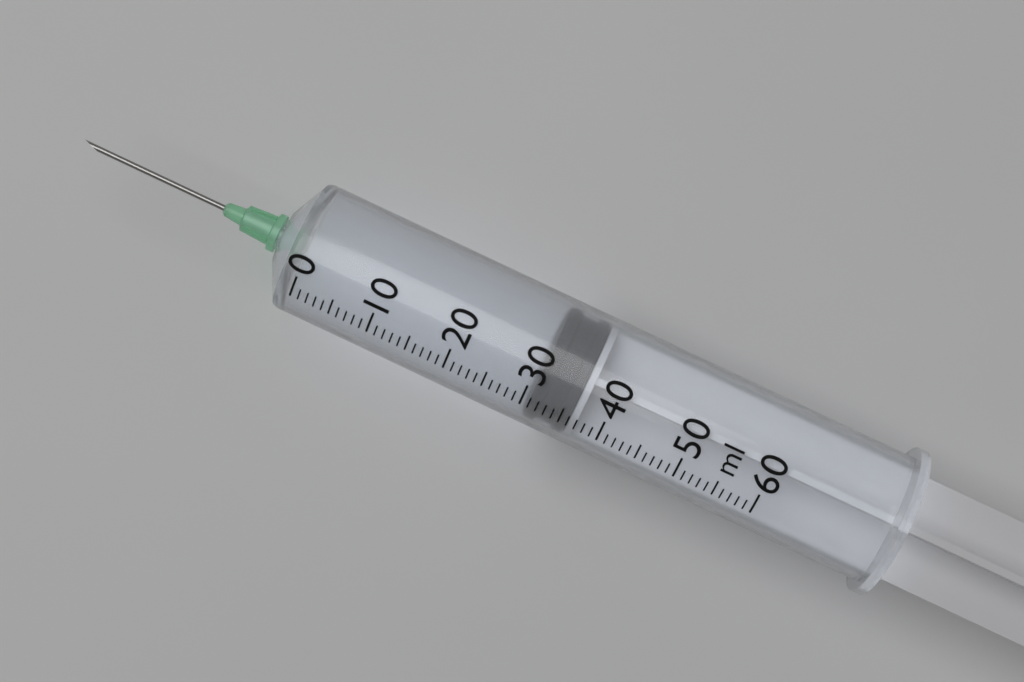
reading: 31 ml
